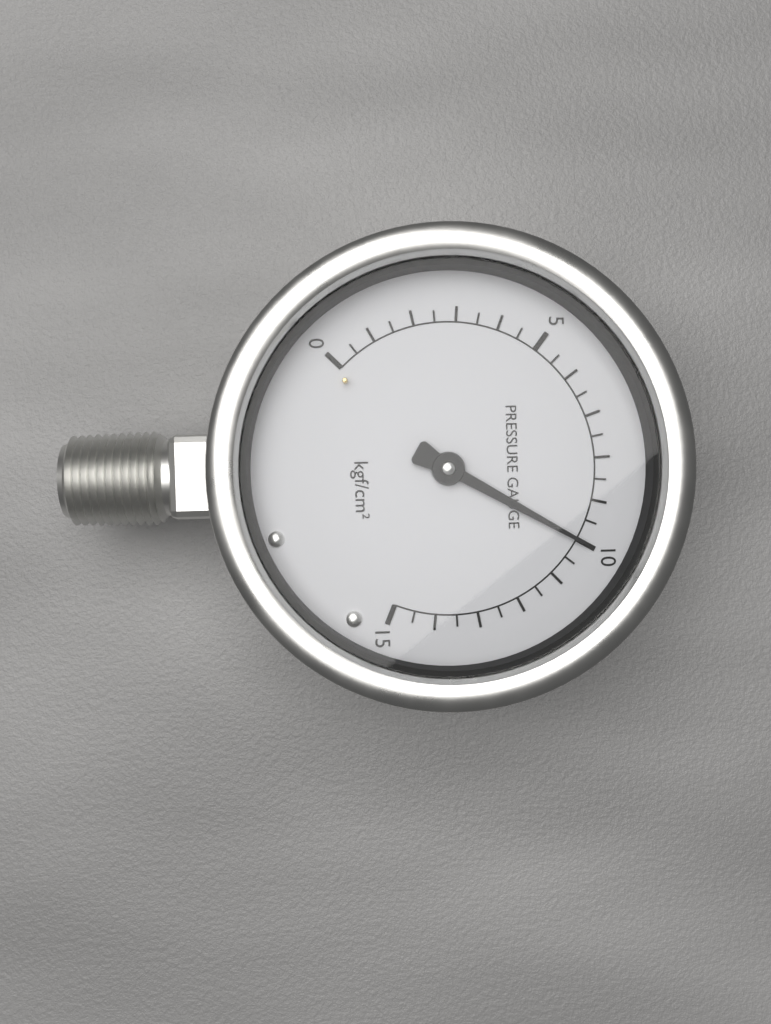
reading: 10.0 kgf/cm²
